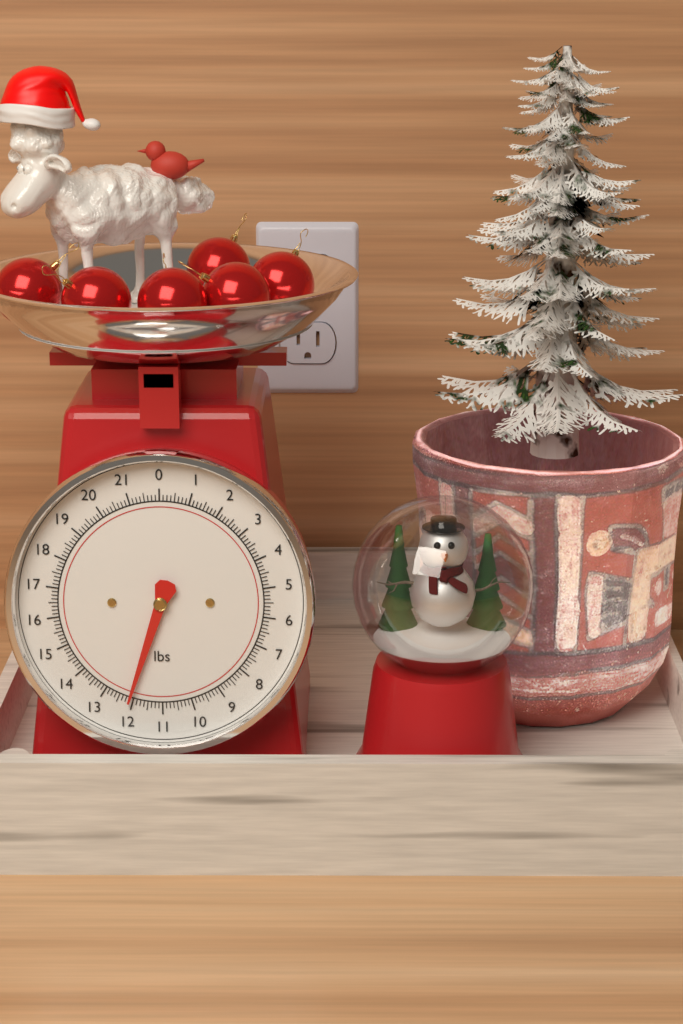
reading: 12.125 lbs
